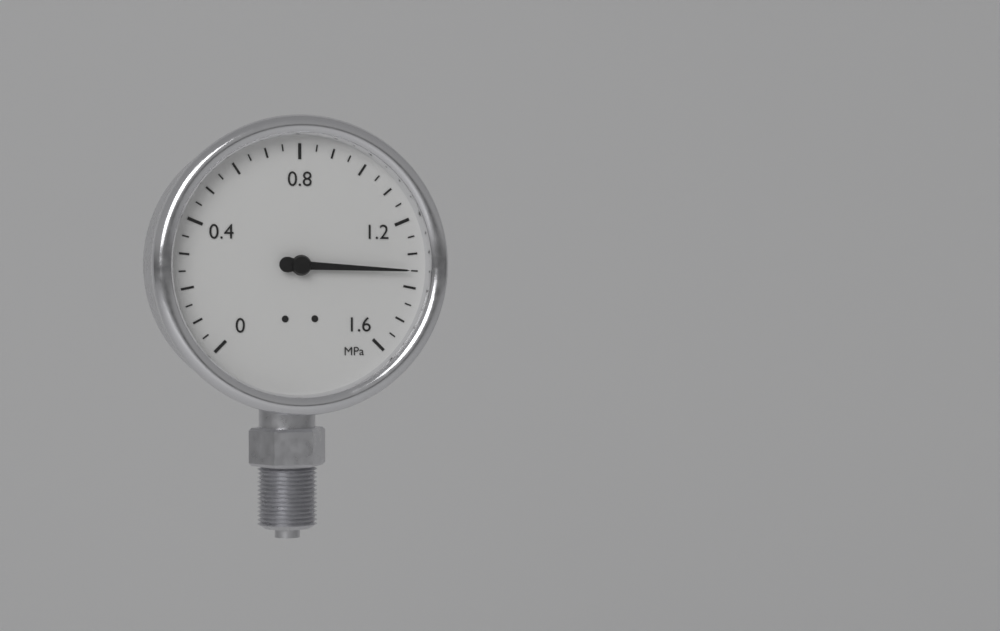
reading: 1.35 MPa
